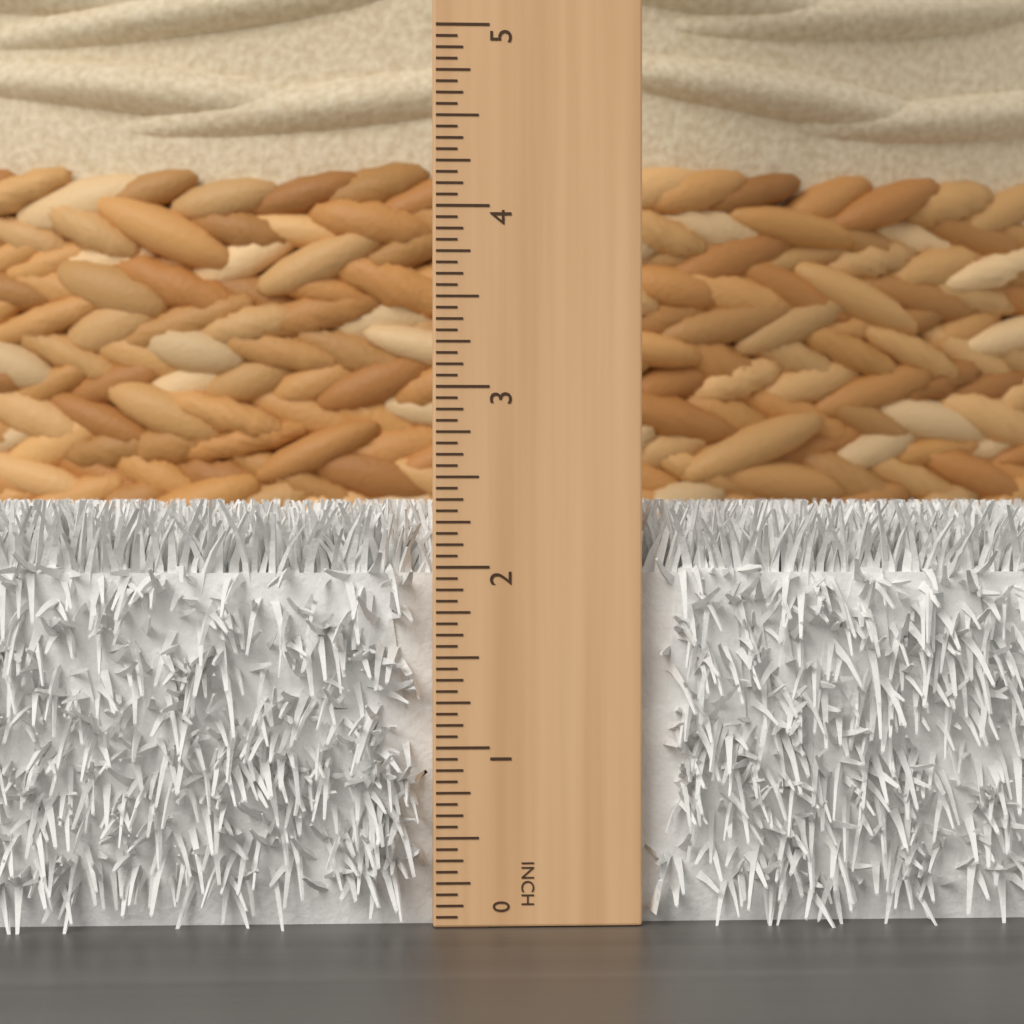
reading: 2.3750 in
